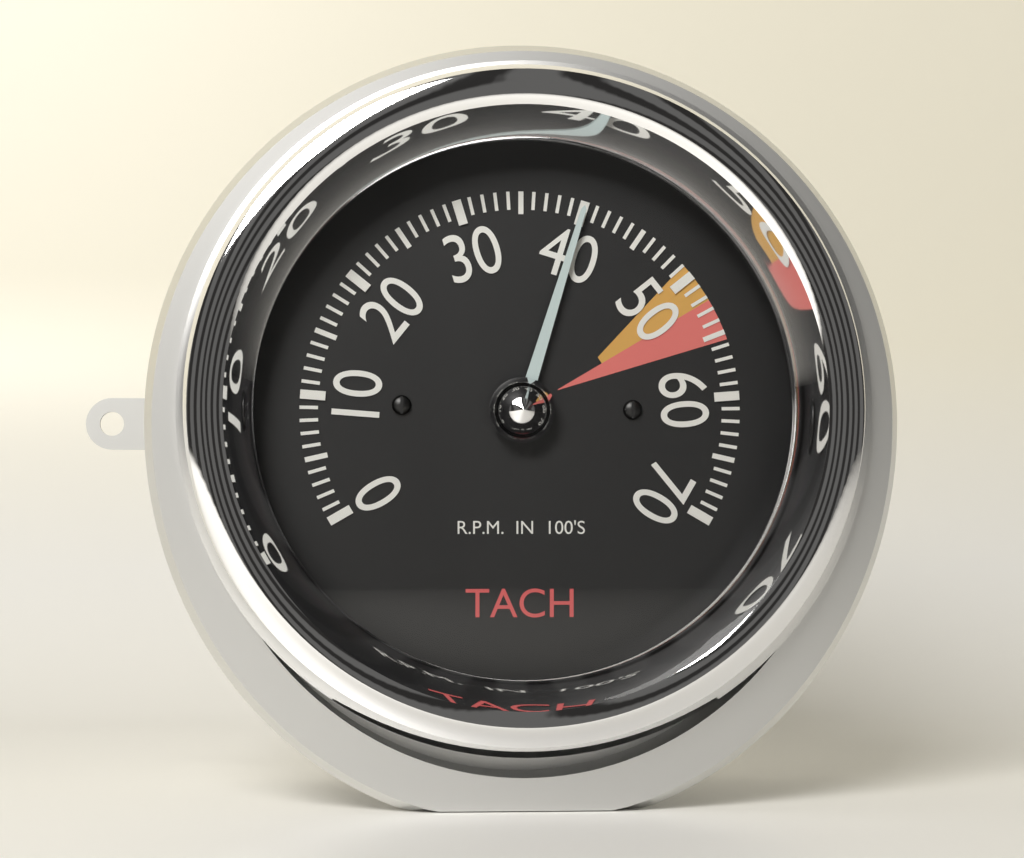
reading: 40 RPM x100
